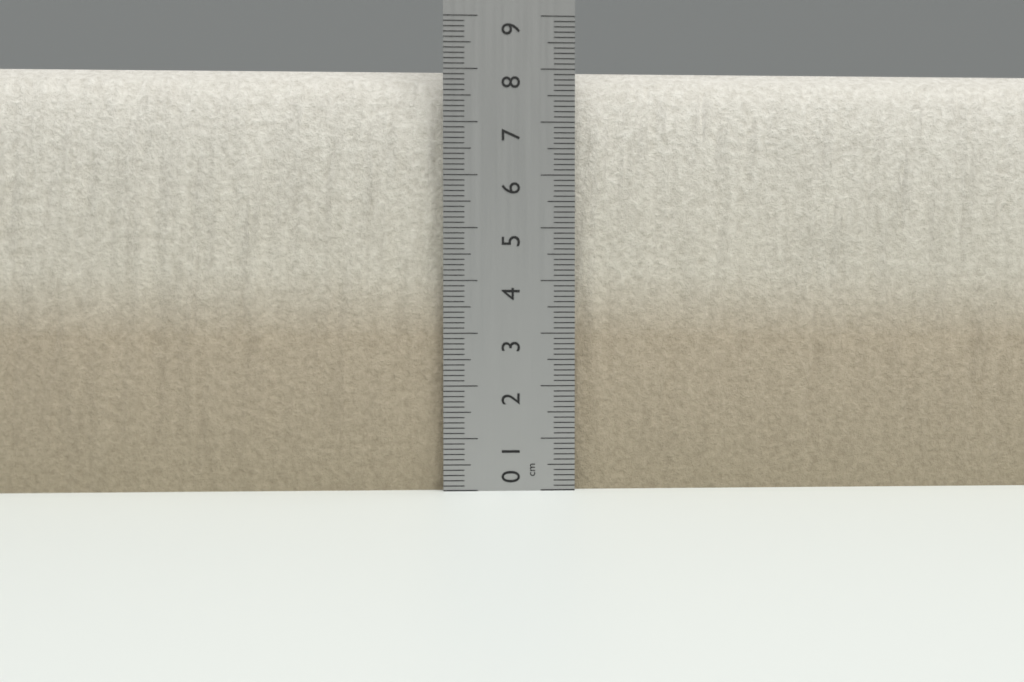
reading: 8.1 cm
